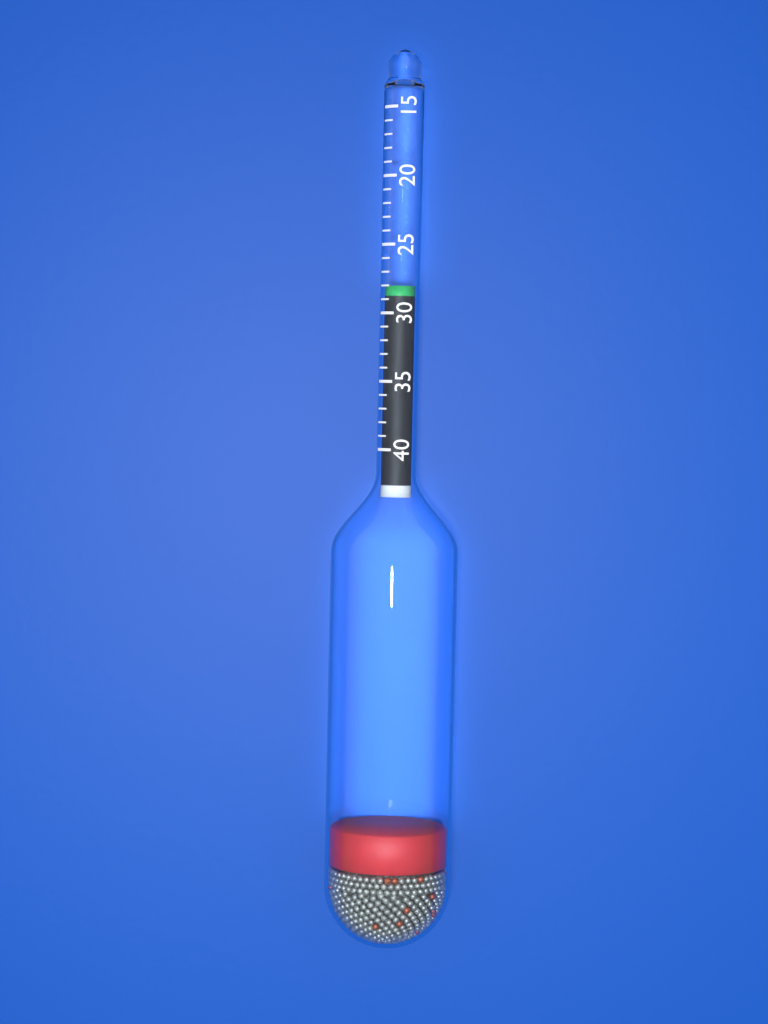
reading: 28 (no unit)
